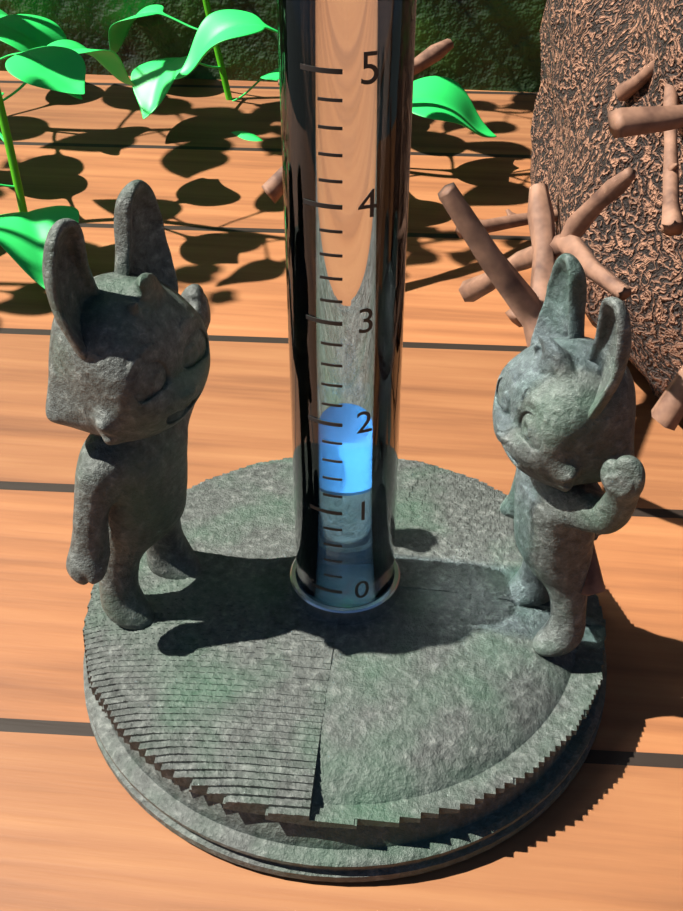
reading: 1.2 (no unit)
